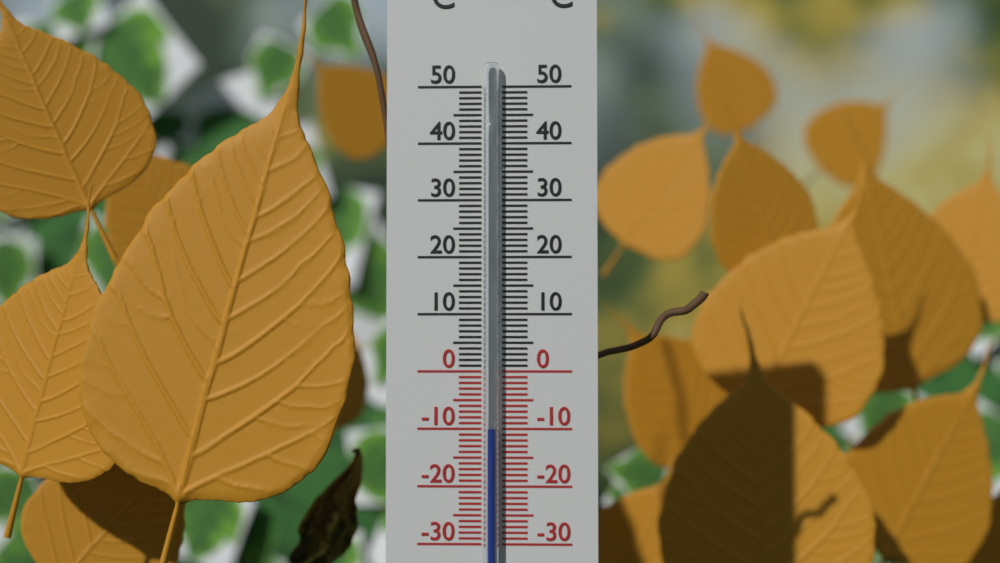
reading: -10 °C
